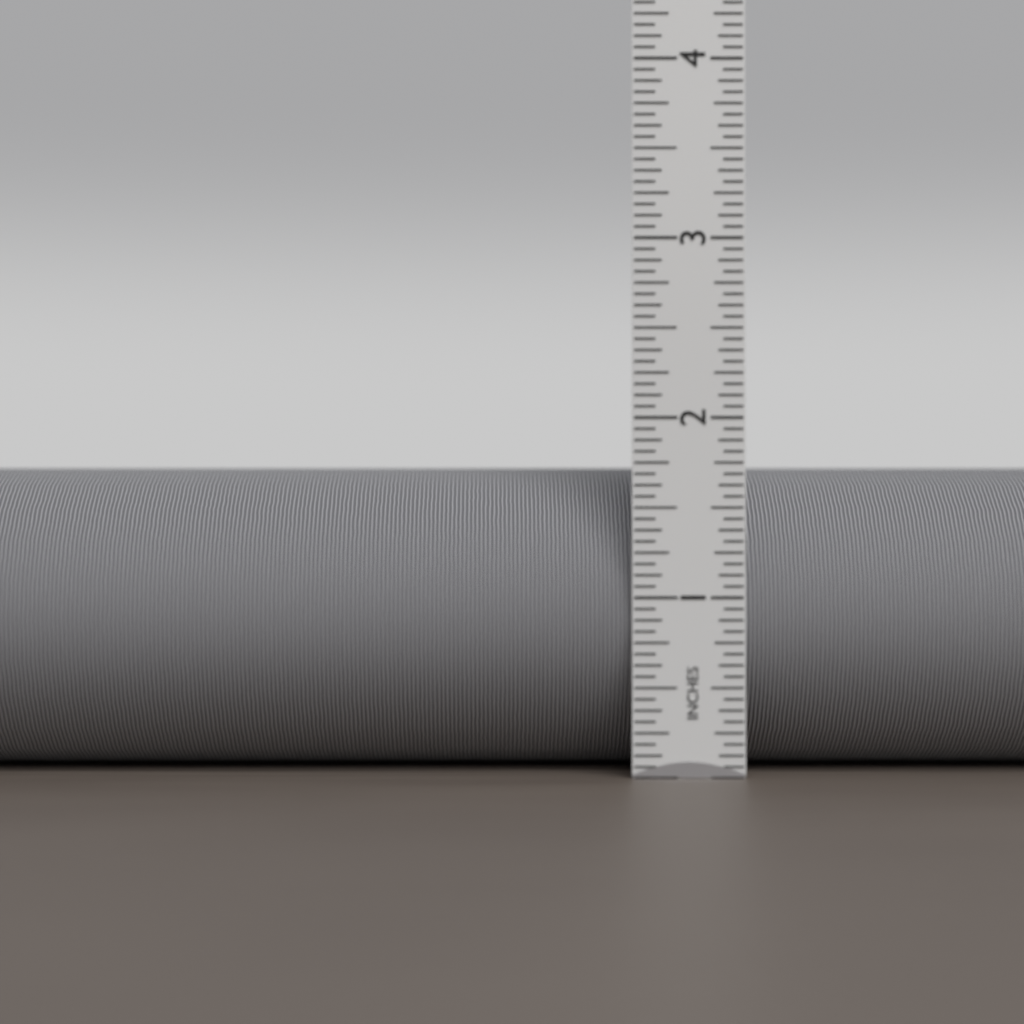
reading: 1.7500 in
